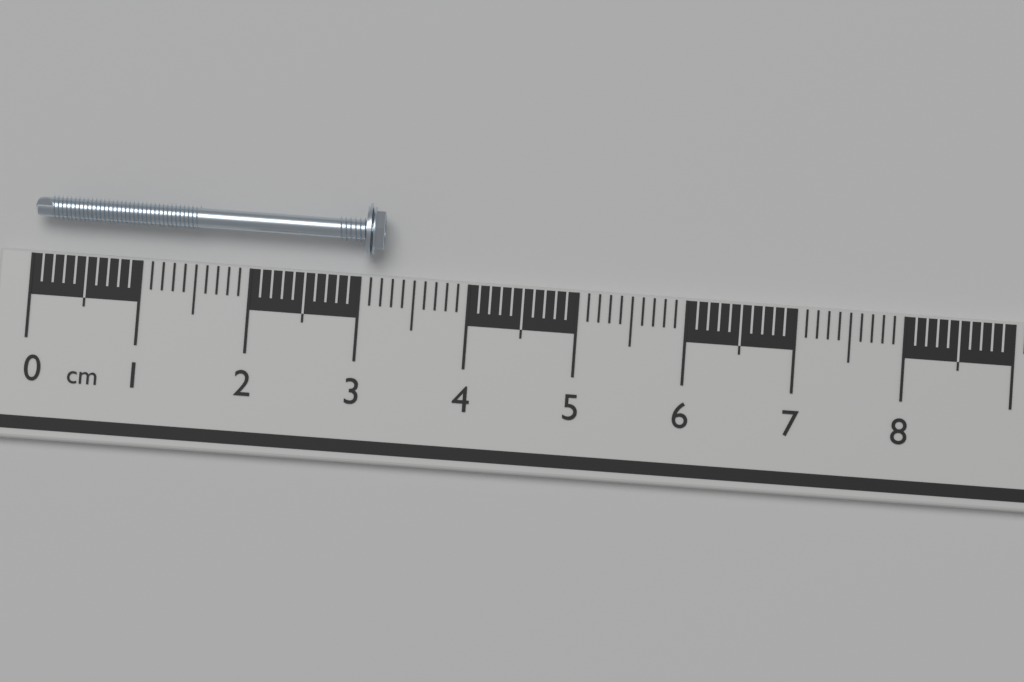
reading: 3.2 cm
